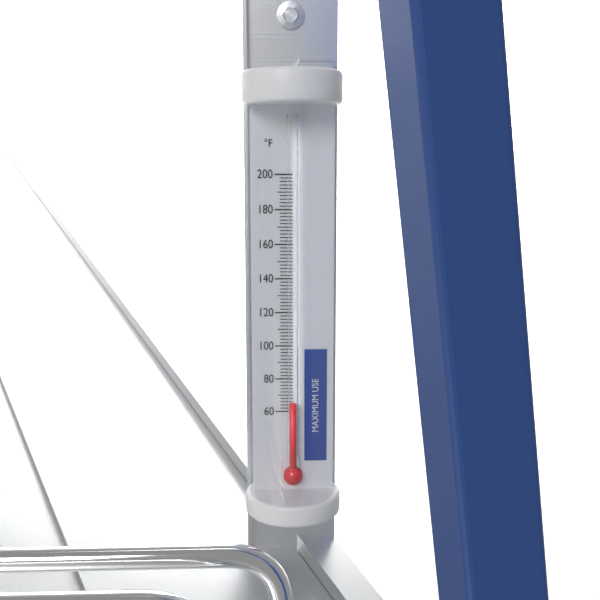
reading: 66 °F
